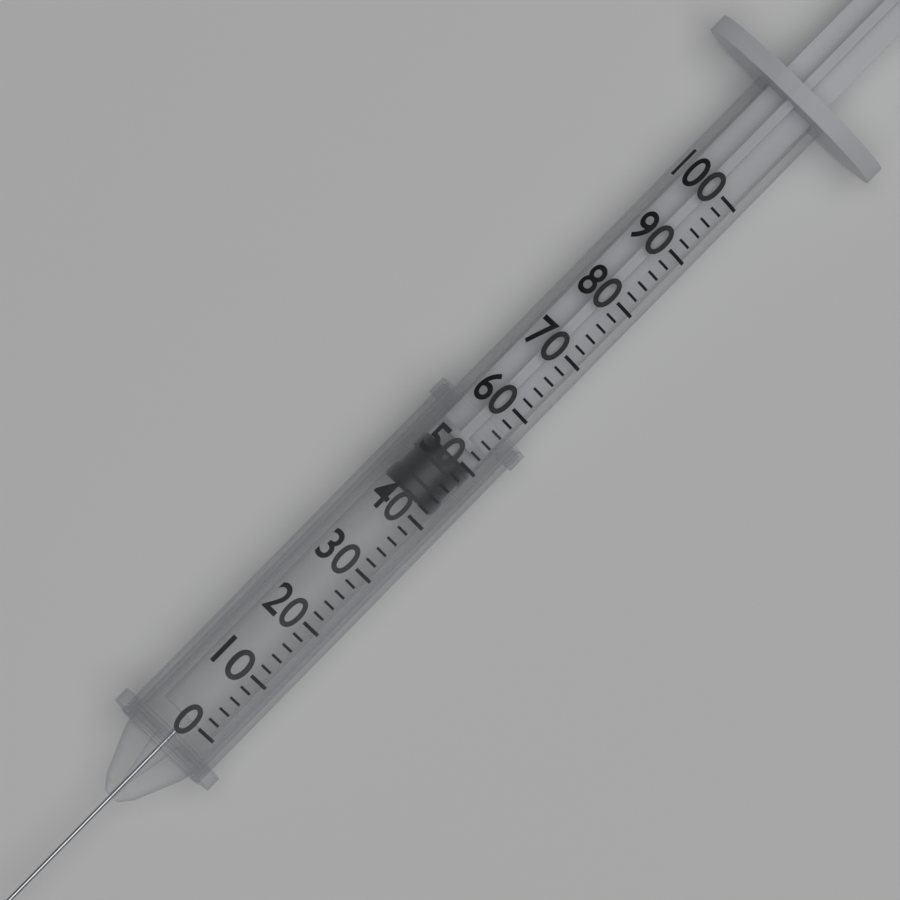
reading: 42 (no unit)
